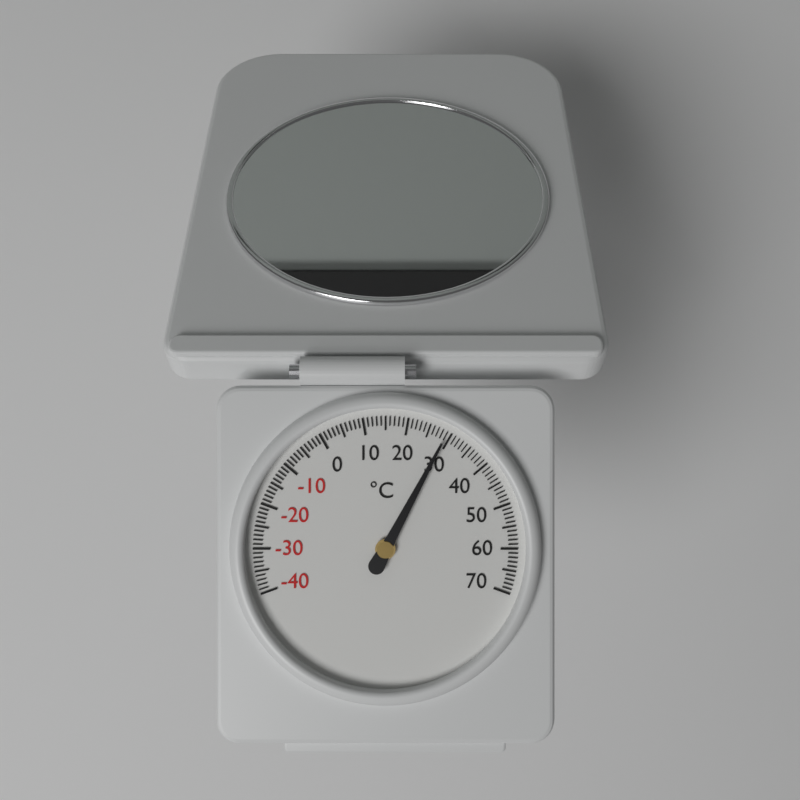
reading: 29 °C
